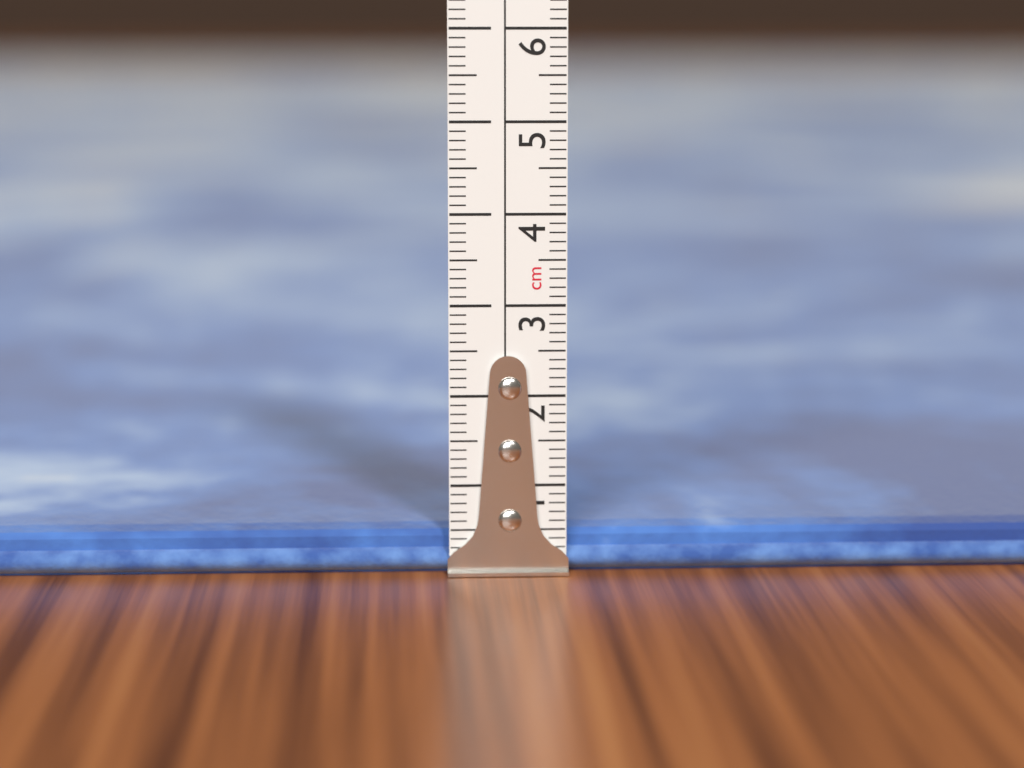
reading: 0.5 cm
